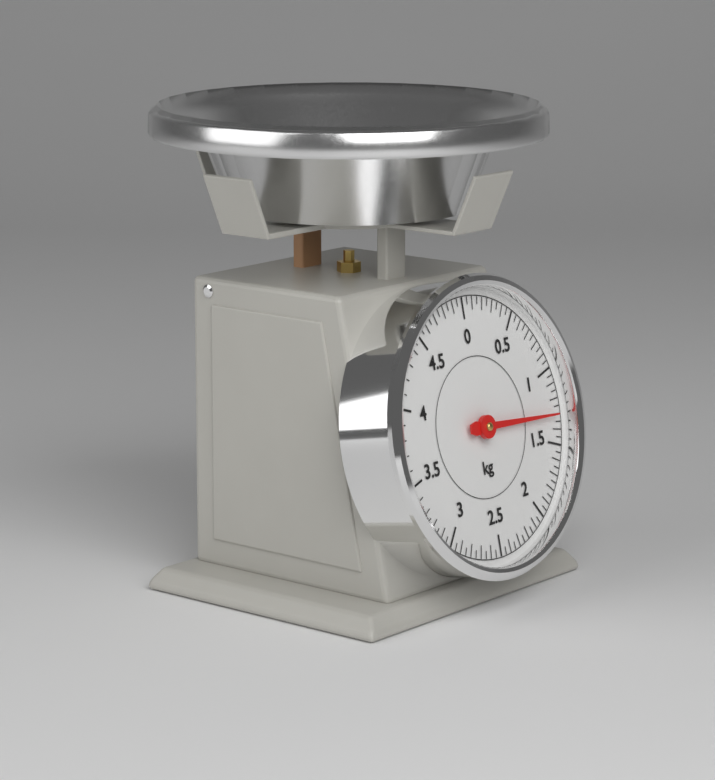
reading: 1.30 kg
